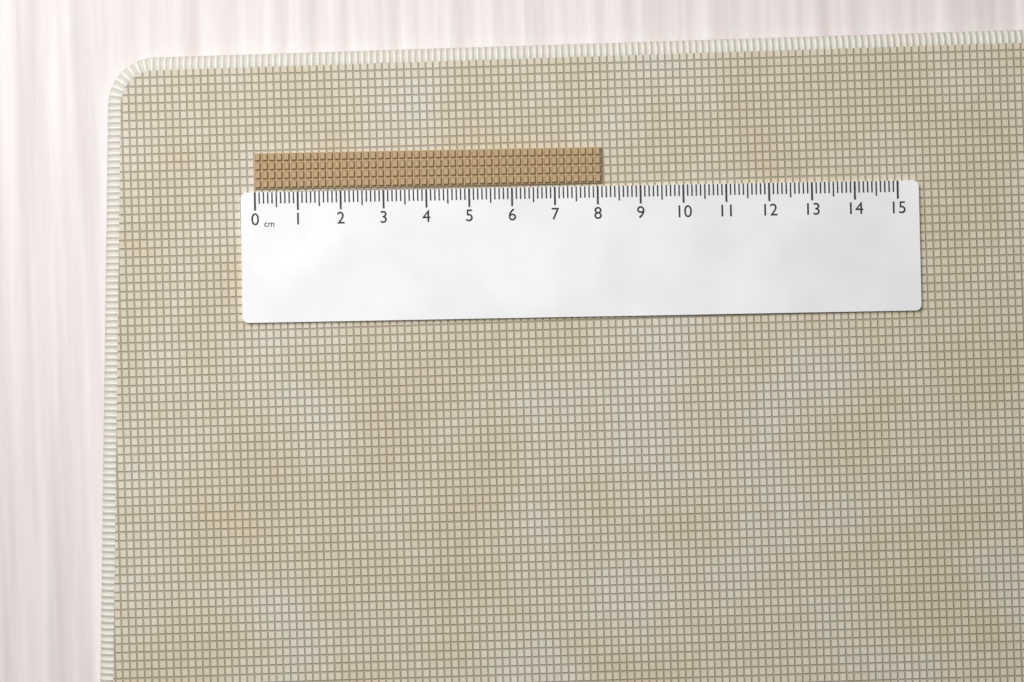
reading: 8.1 cm
